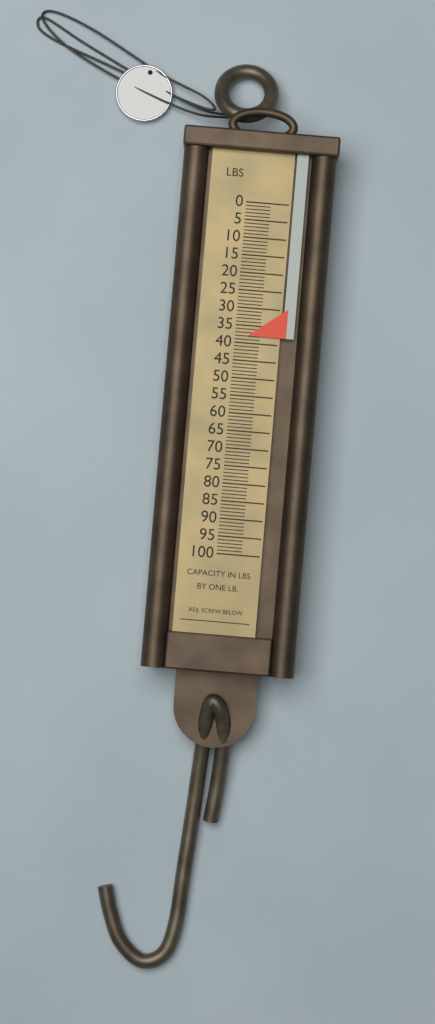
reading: 38 lb
